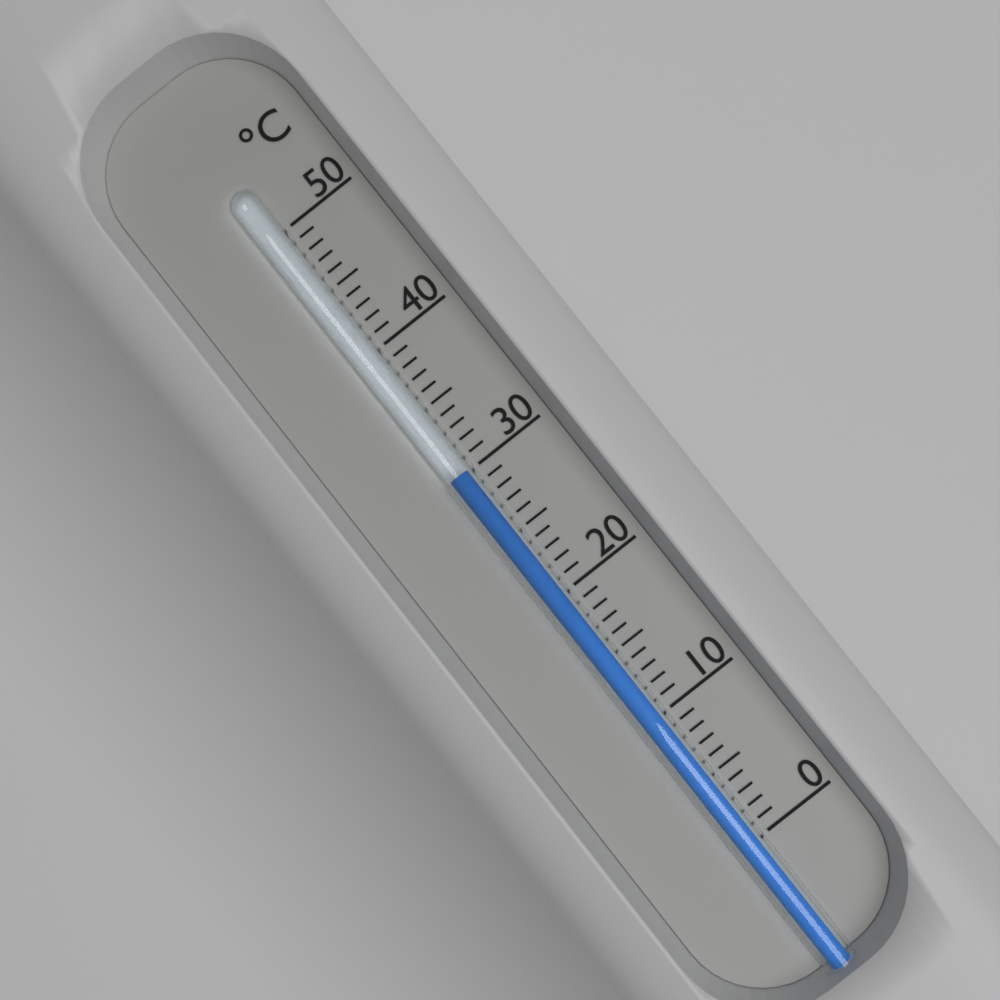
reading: 30 °C
